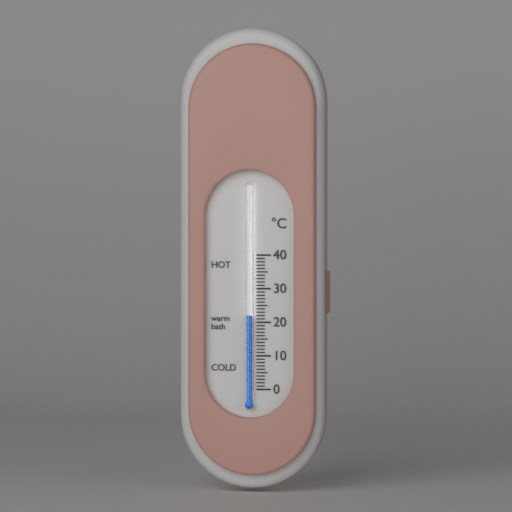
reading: 22 °C
